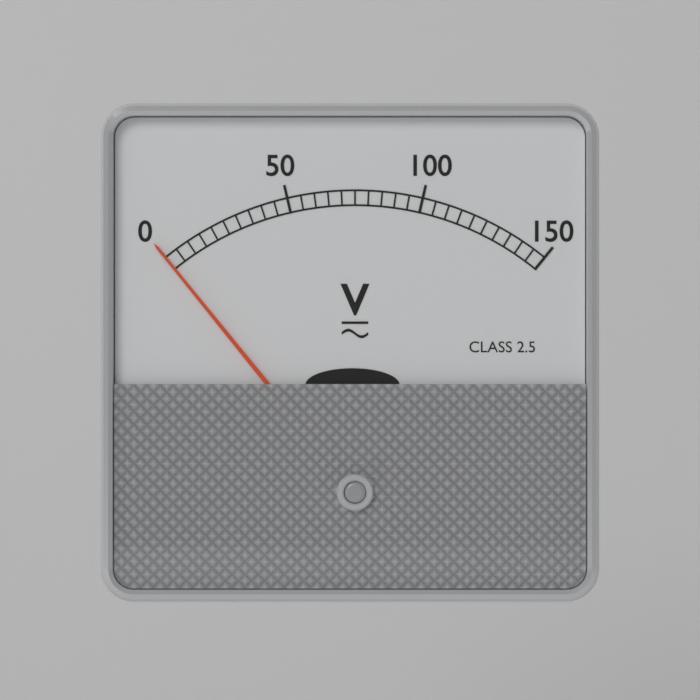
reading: 0 V
